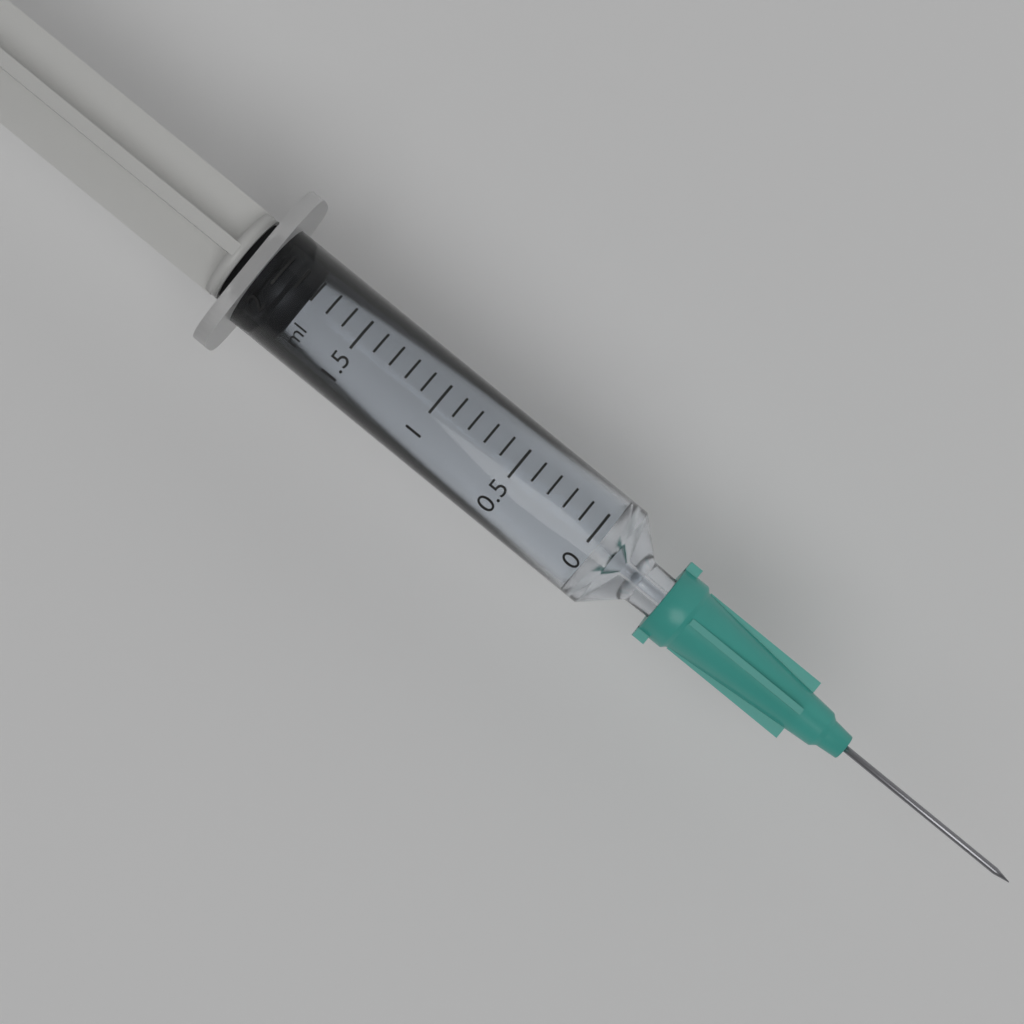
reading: 1.8 ml
